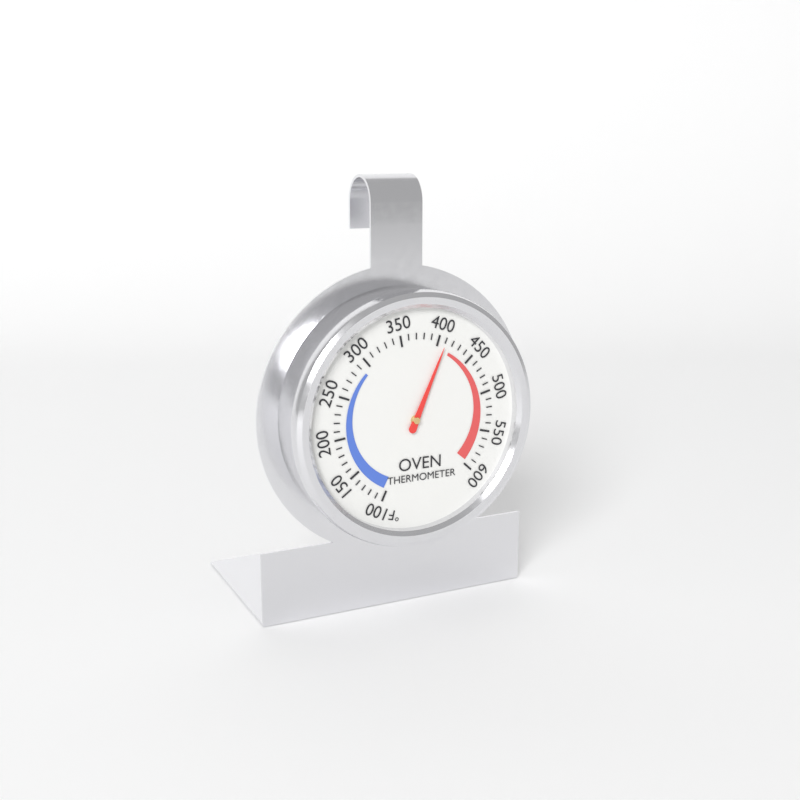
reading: 410 °F
